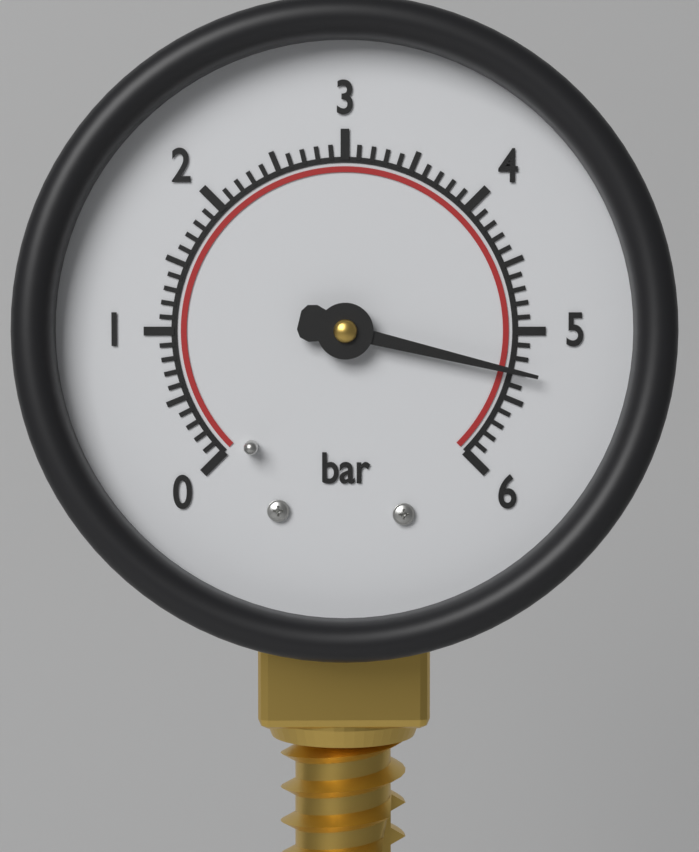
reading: 5.3 bar
